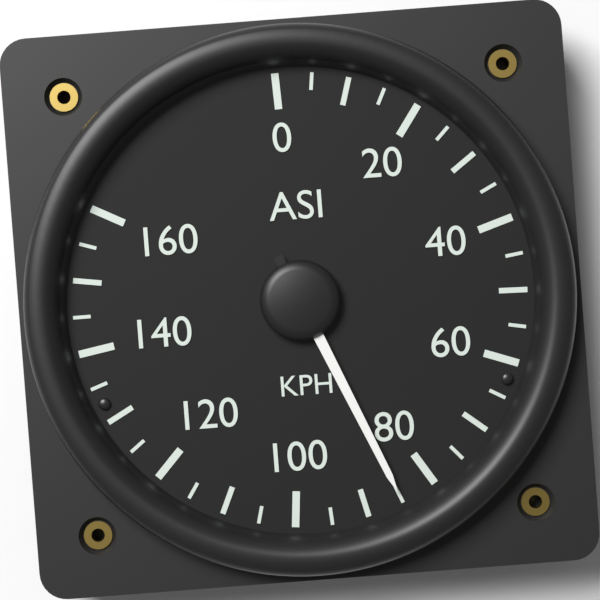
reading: 85 KPH
